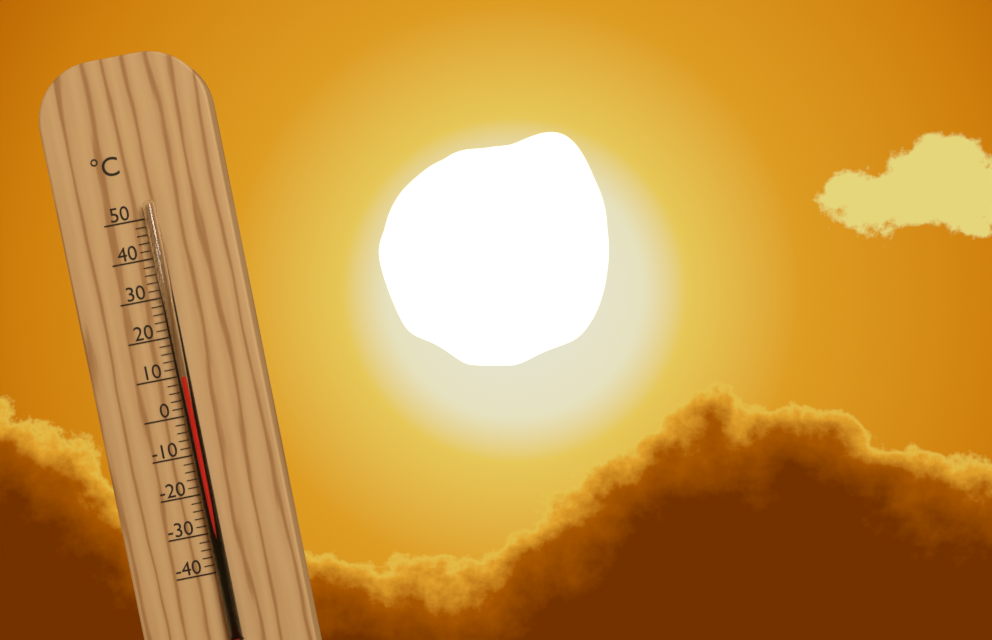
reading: 10 °C
